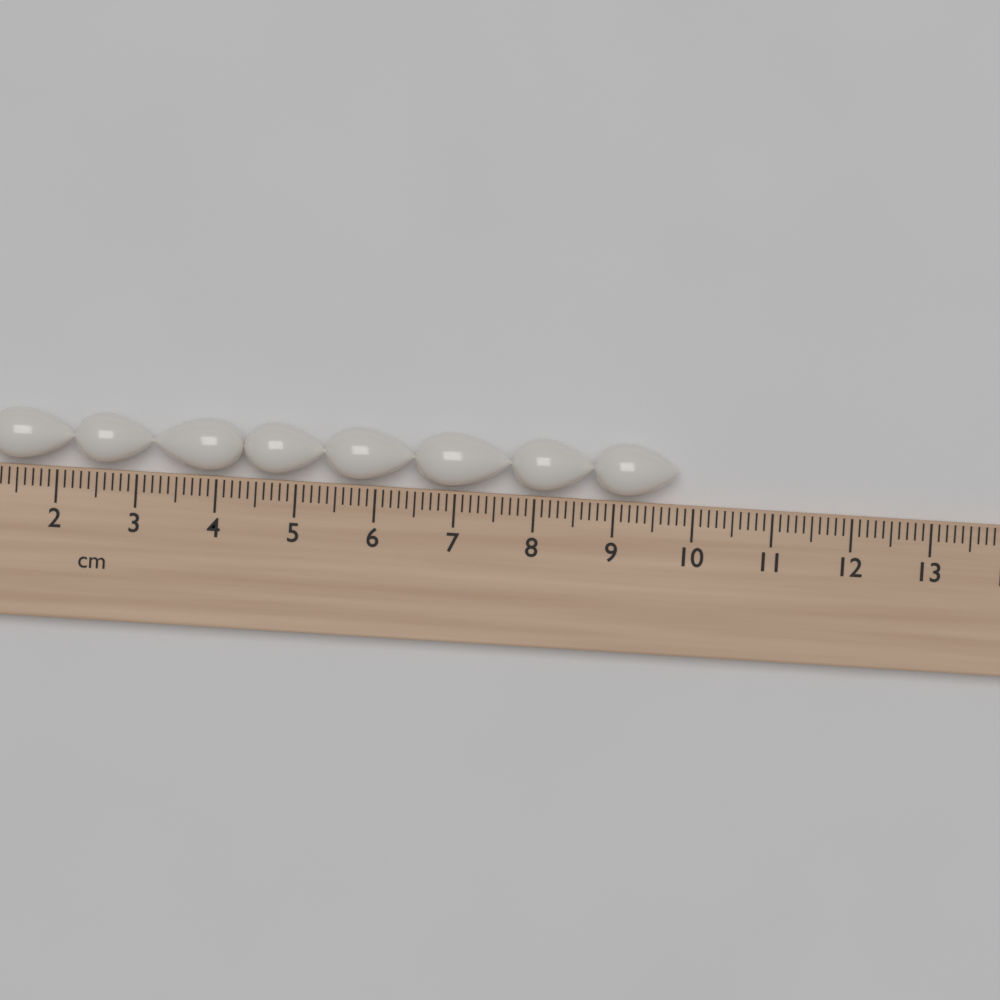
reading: 9.8 cm
